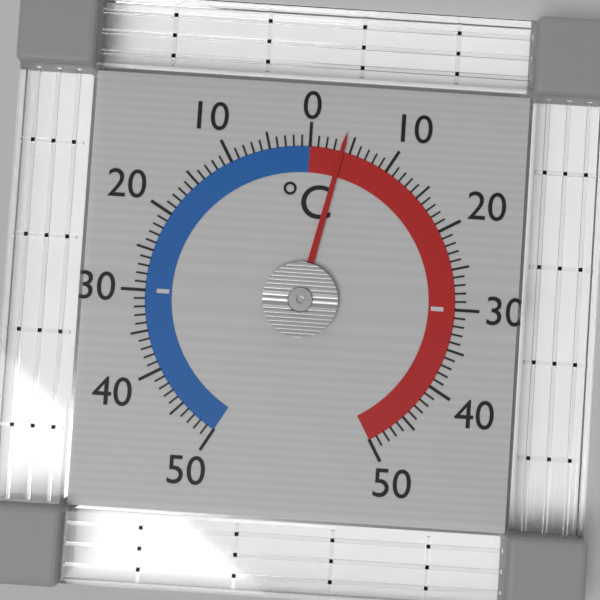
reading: 4 °C
